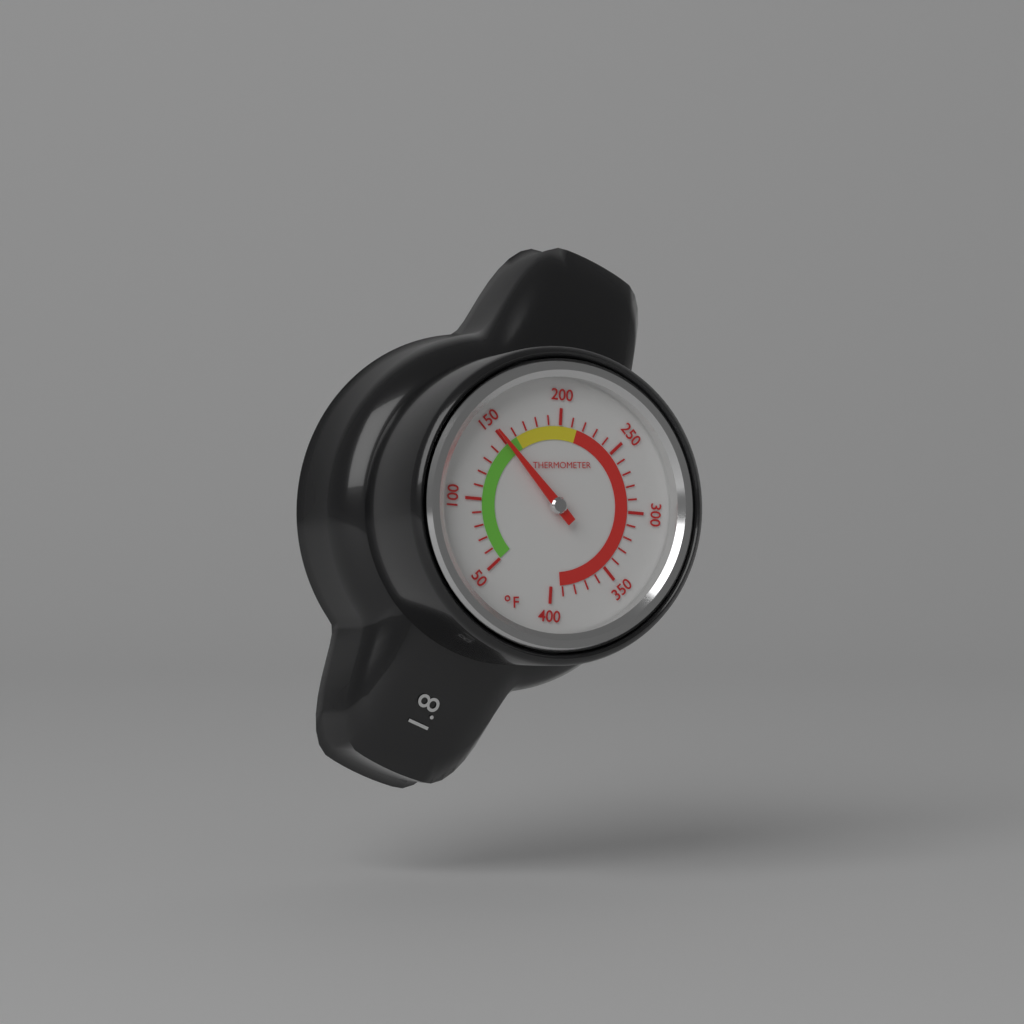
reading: 150 °F
